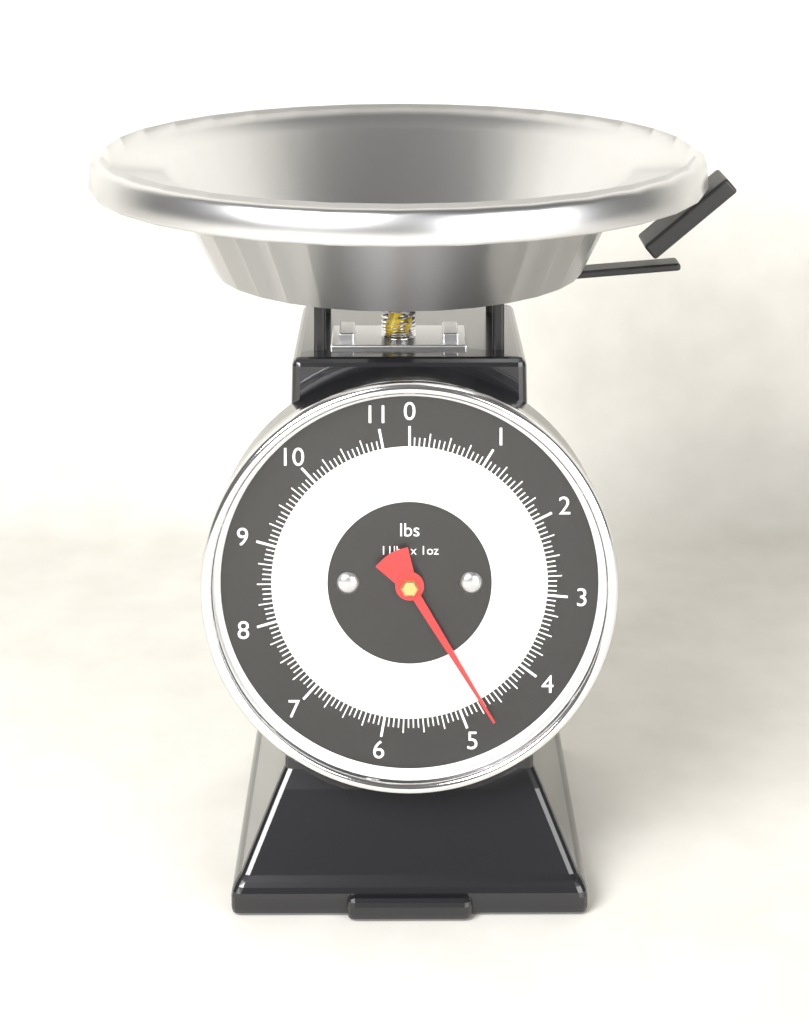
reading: 4.6875 lbs
